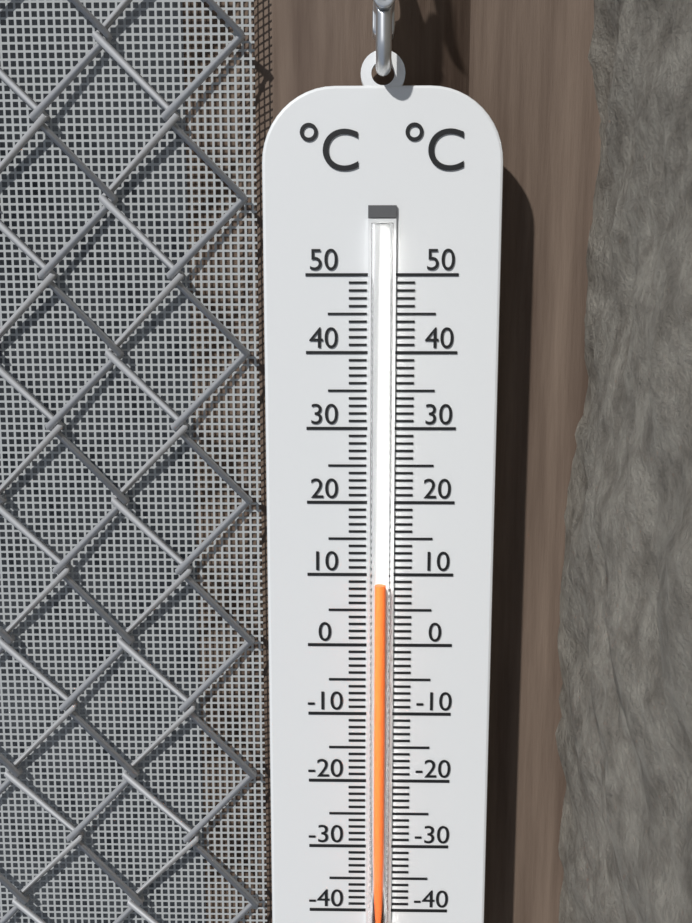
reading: 9 °C
